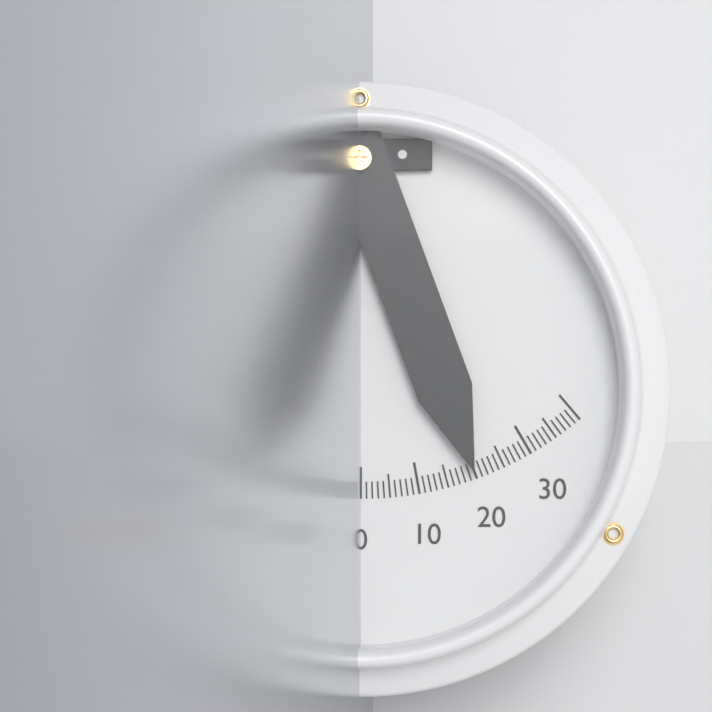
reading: 20 (no unit)
